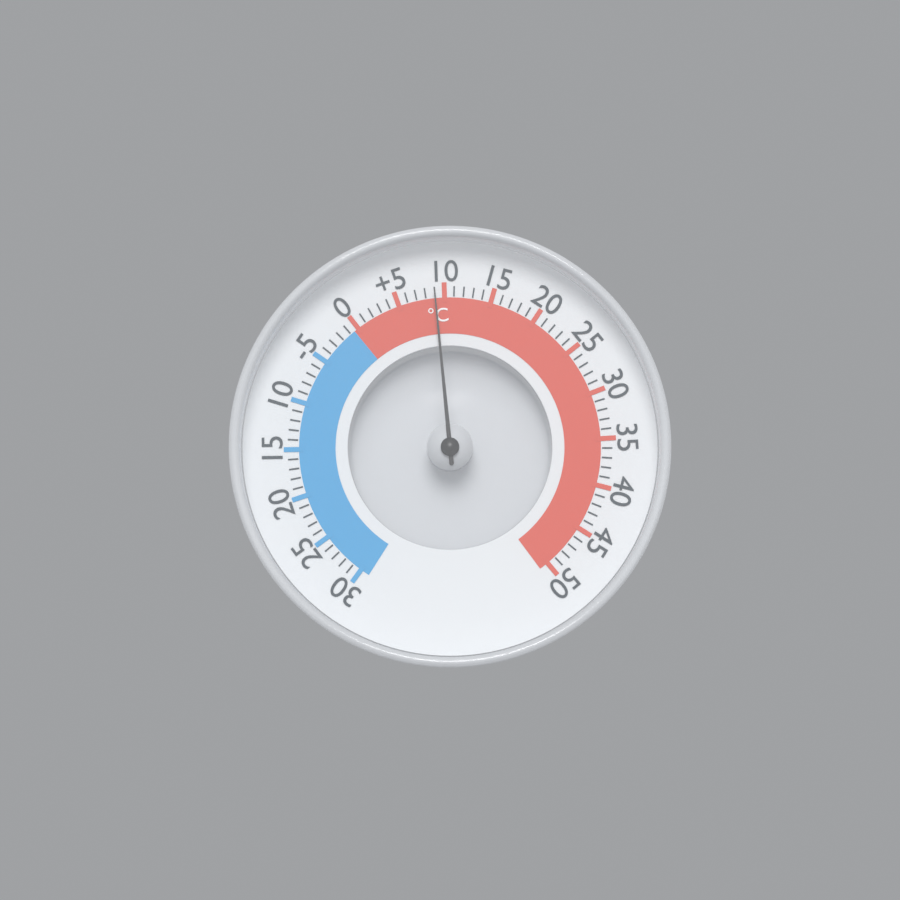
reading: 9 °C
